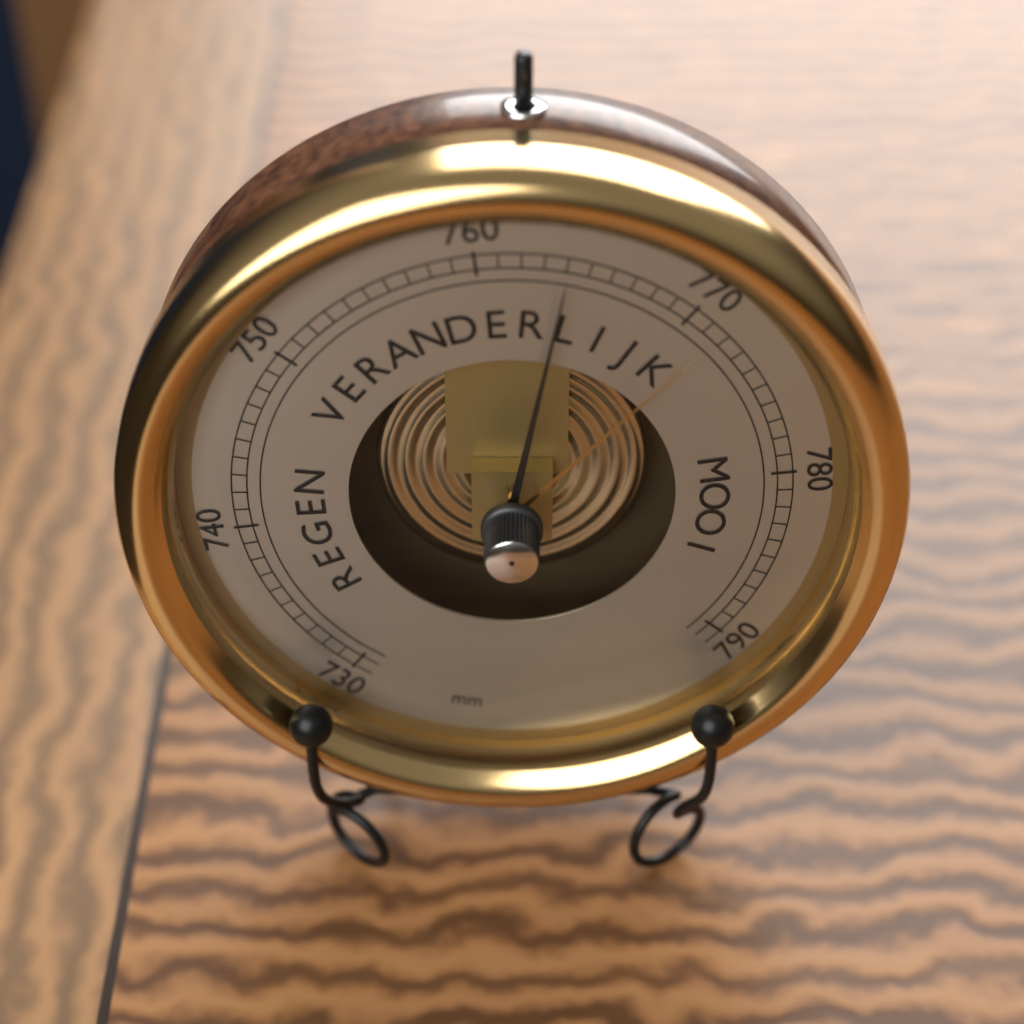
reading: 764 mm
